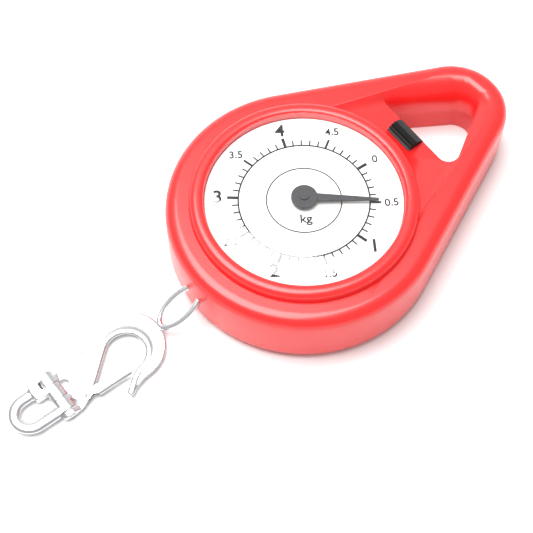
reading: 0.5 kg
